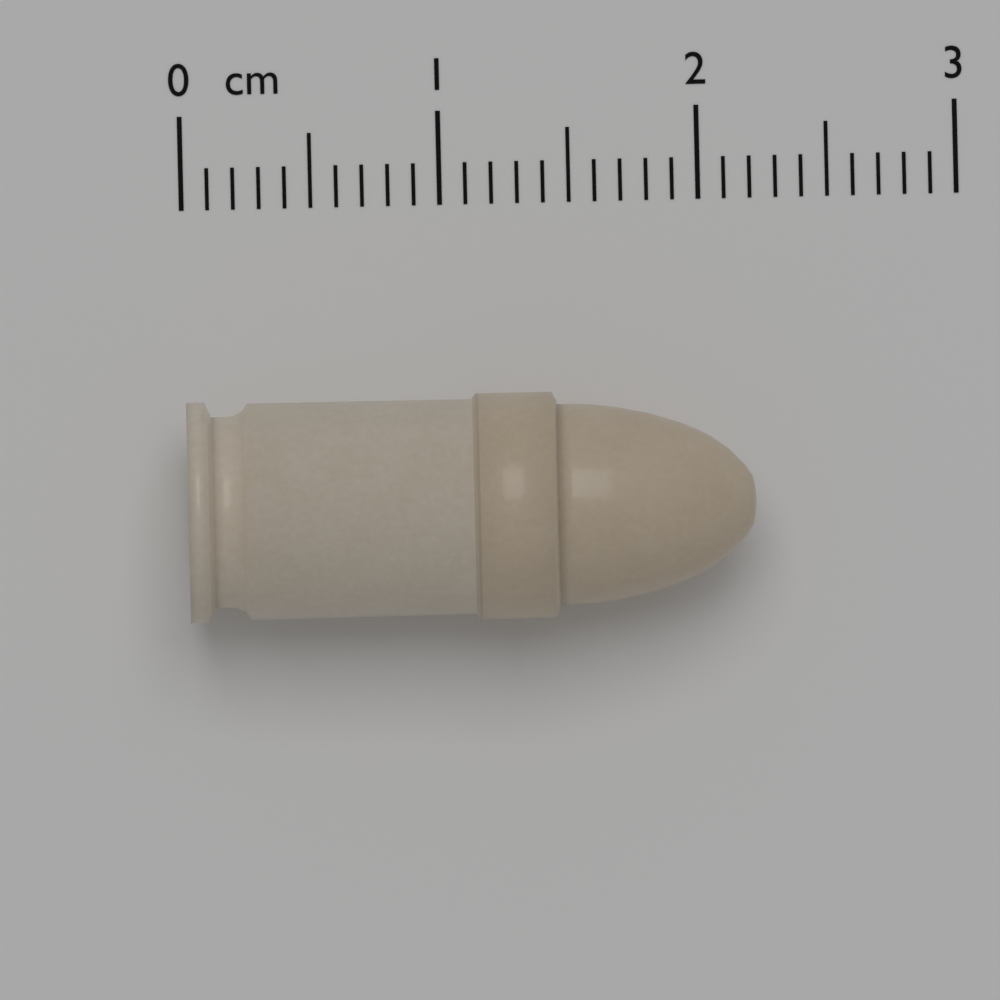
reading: 2.2 cm
